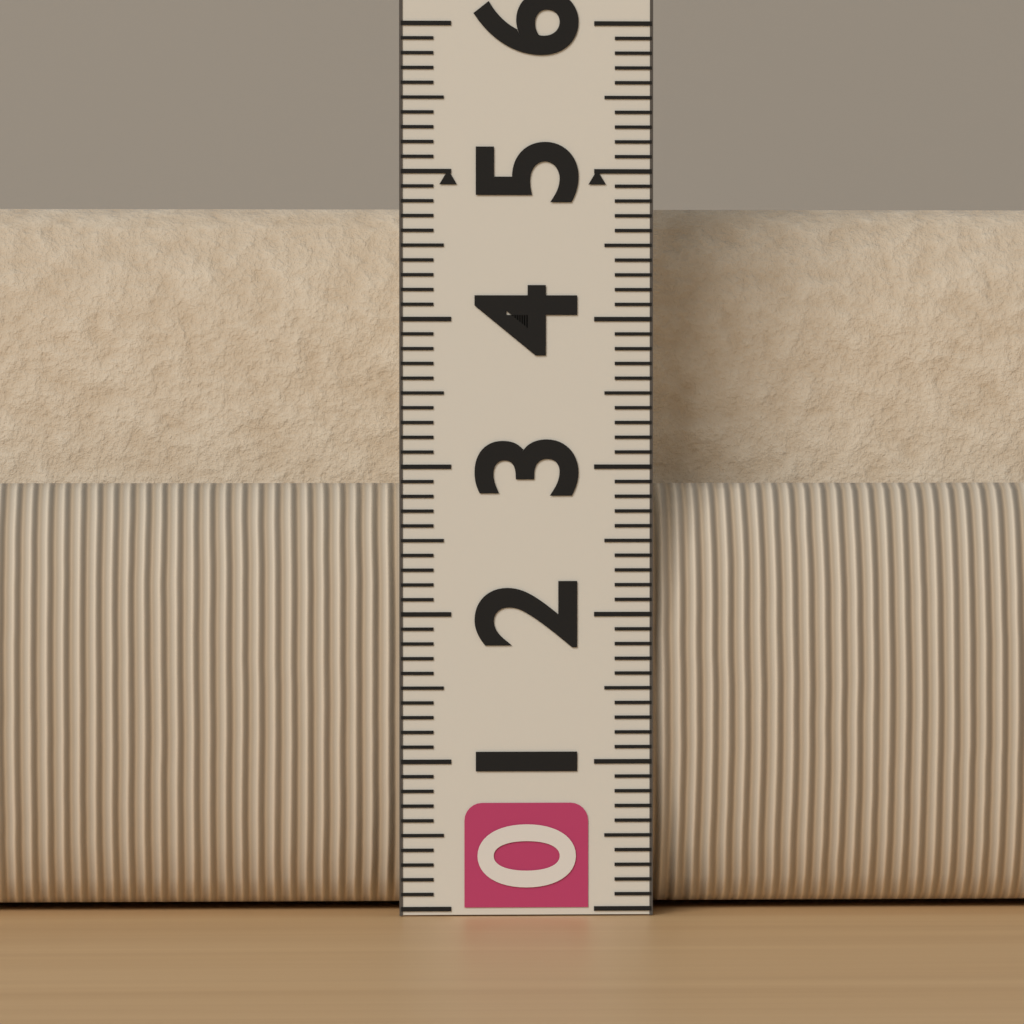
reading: 4.8 (no unit)
